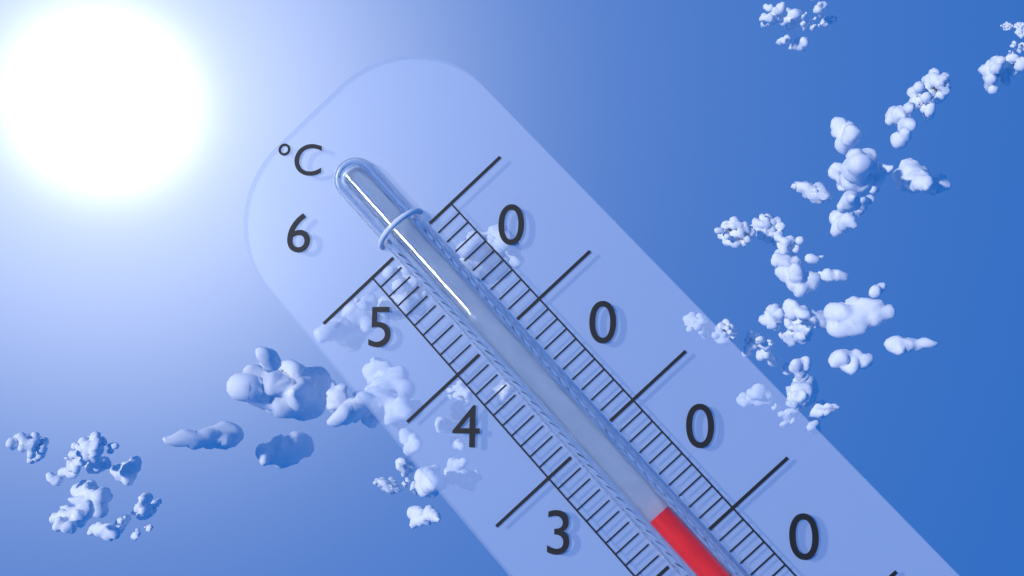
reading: 33 °C
